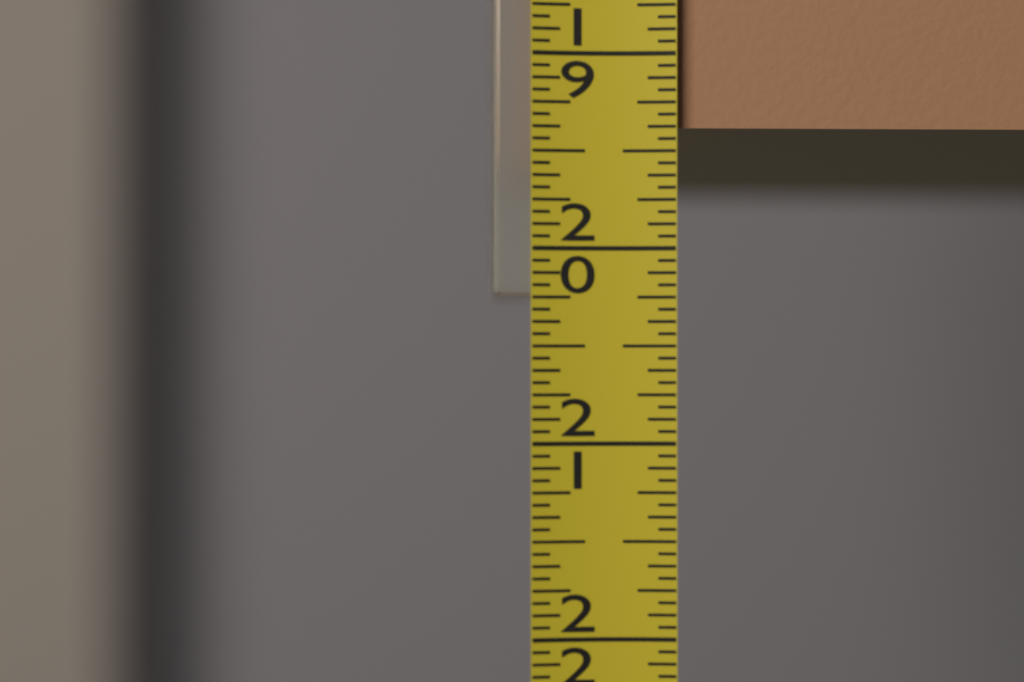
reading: 19.3750 (no unit)
